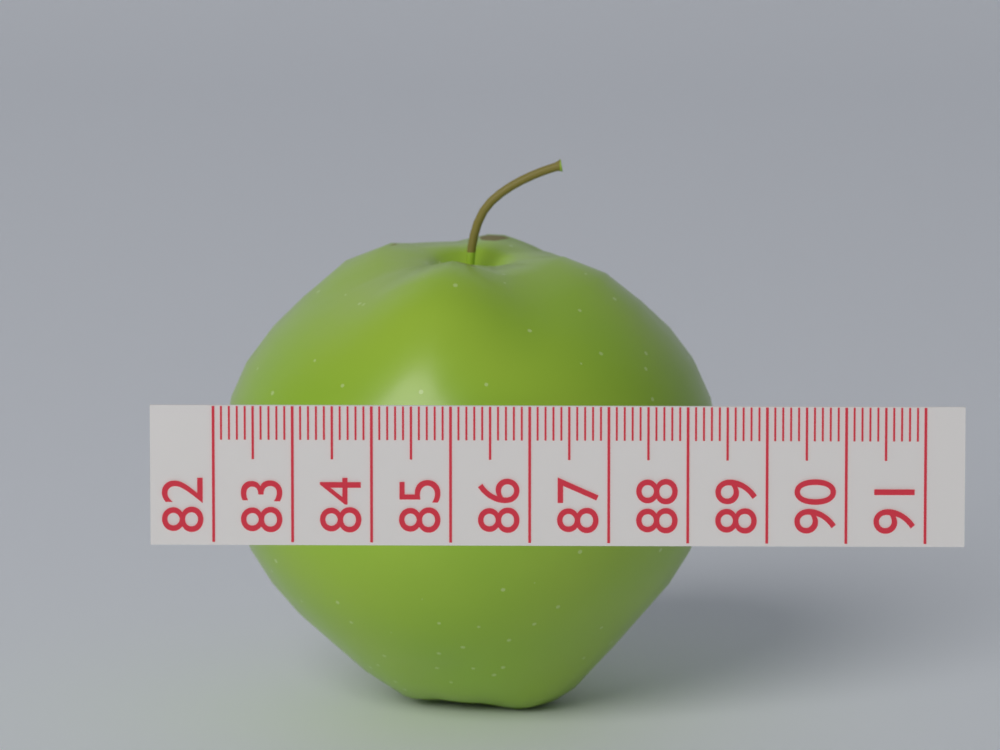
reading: 88.4 (no unit)
